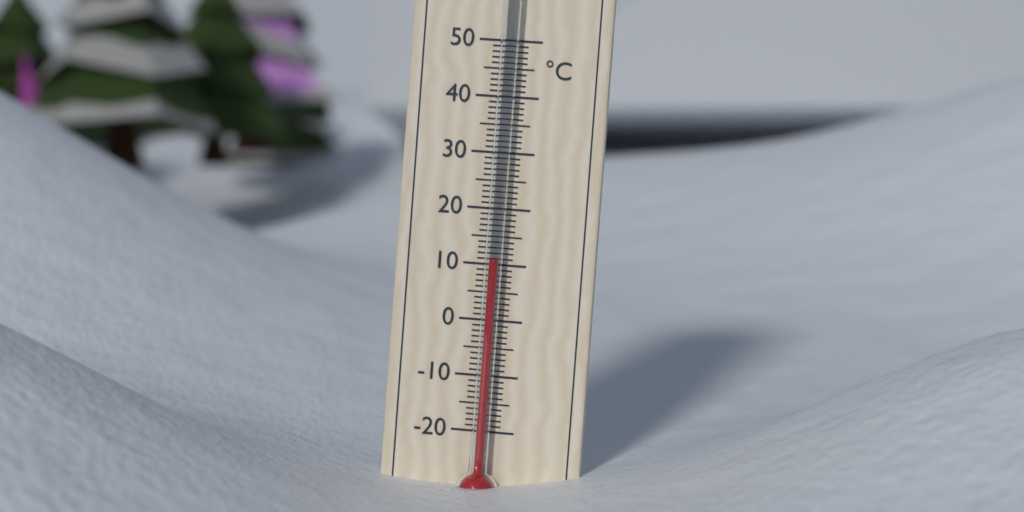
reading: 11 °C
